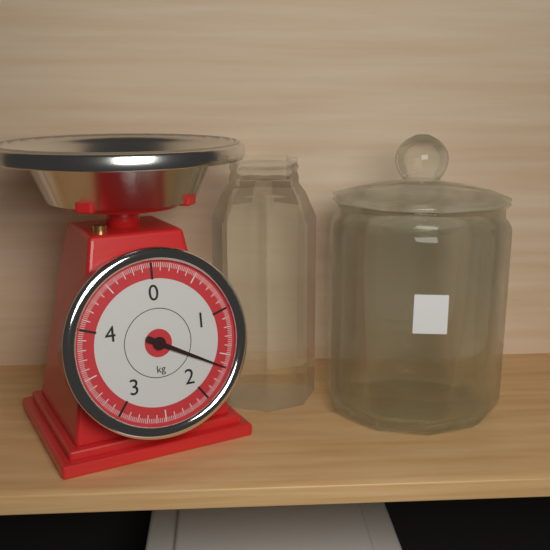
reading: 1.64 kg
